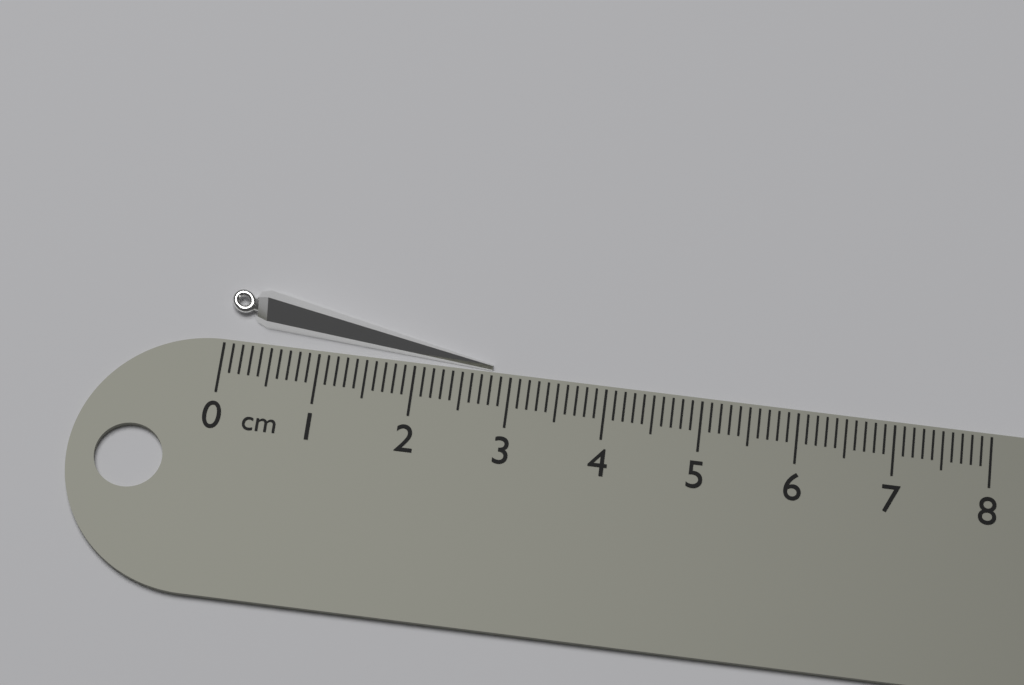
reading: 2.8 cm
